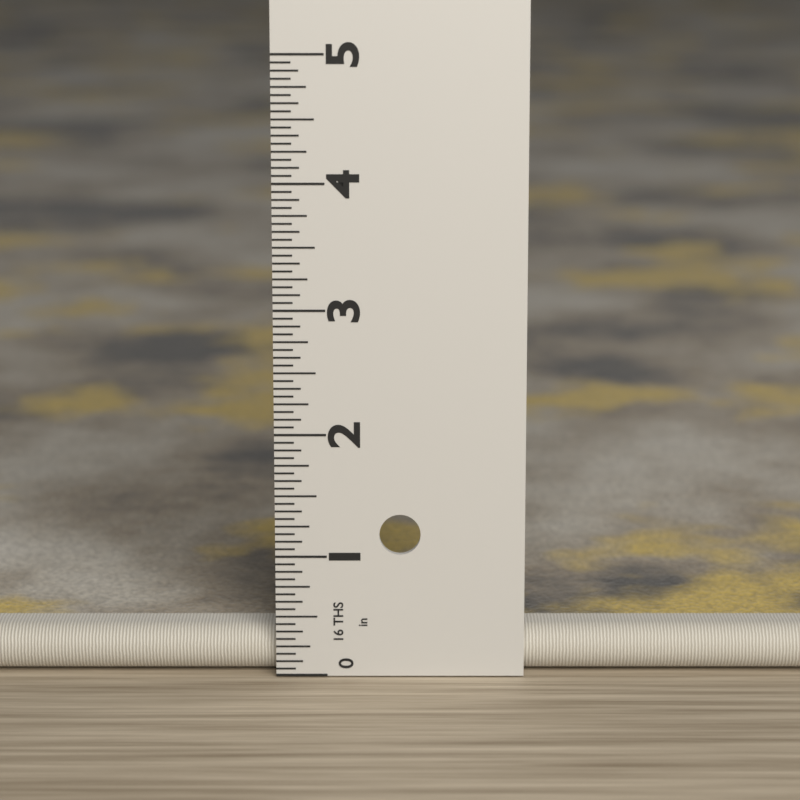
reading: 0.3750 in
